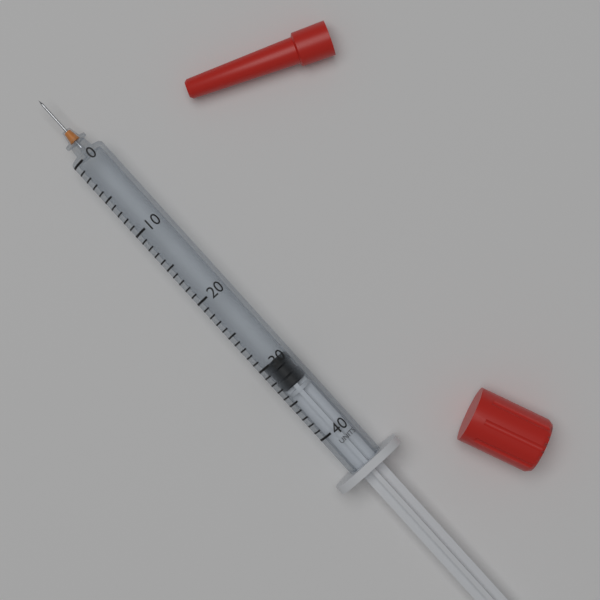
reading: 30 units
